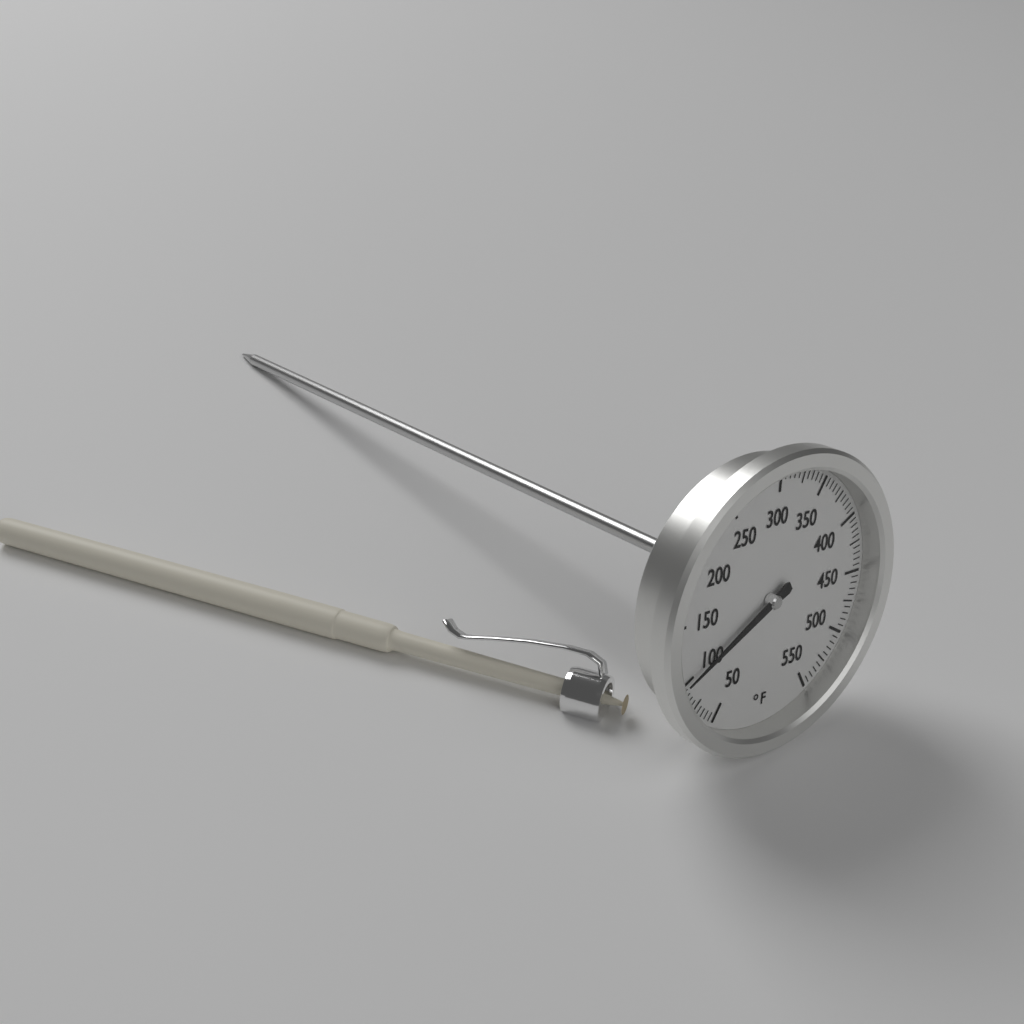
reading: 100 °F
